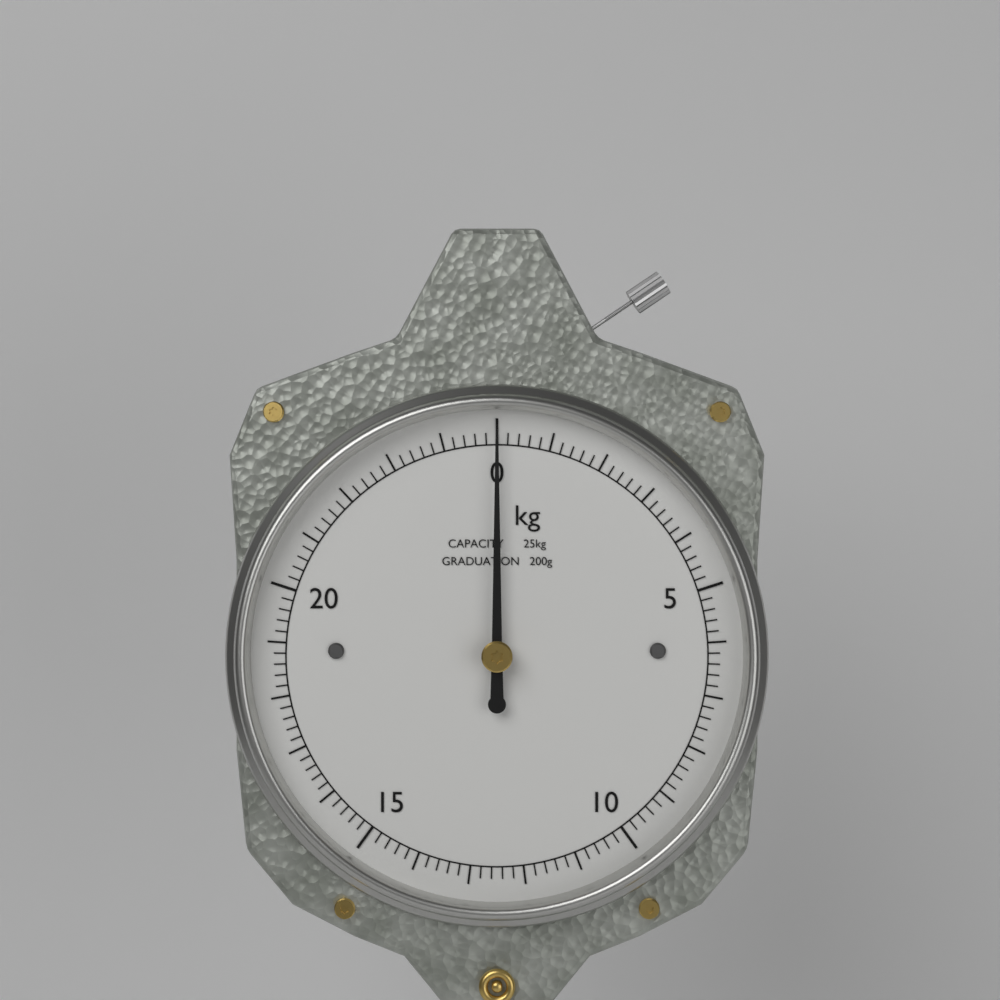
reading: 0.0 kg
